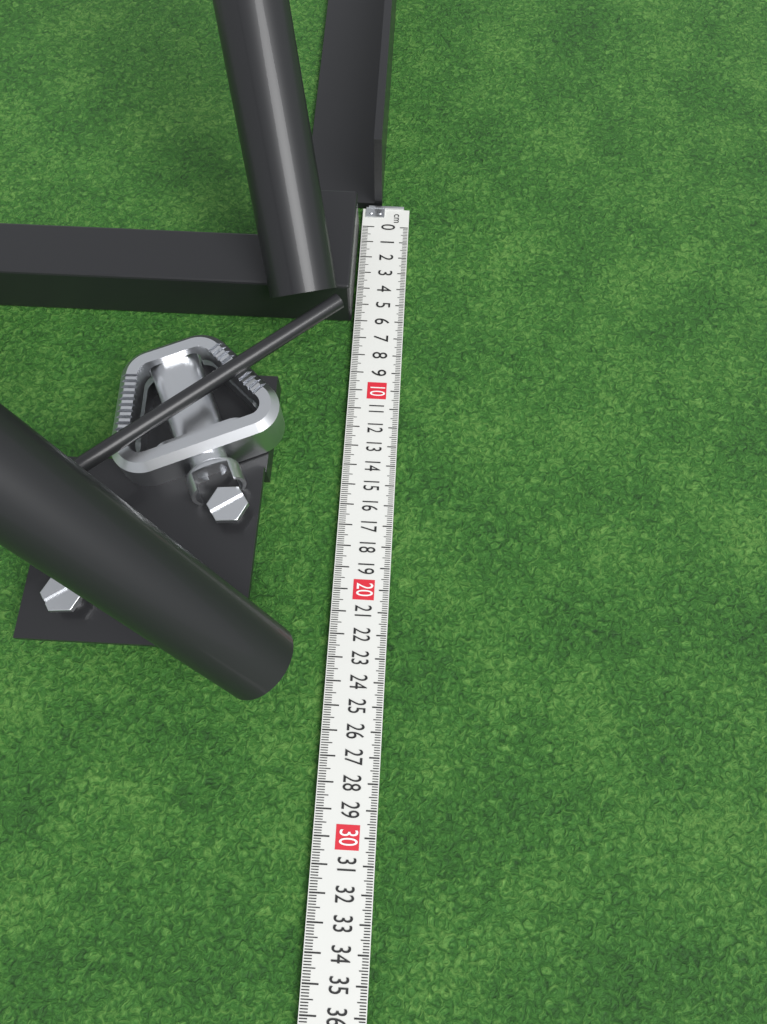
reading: 5.9 cm
